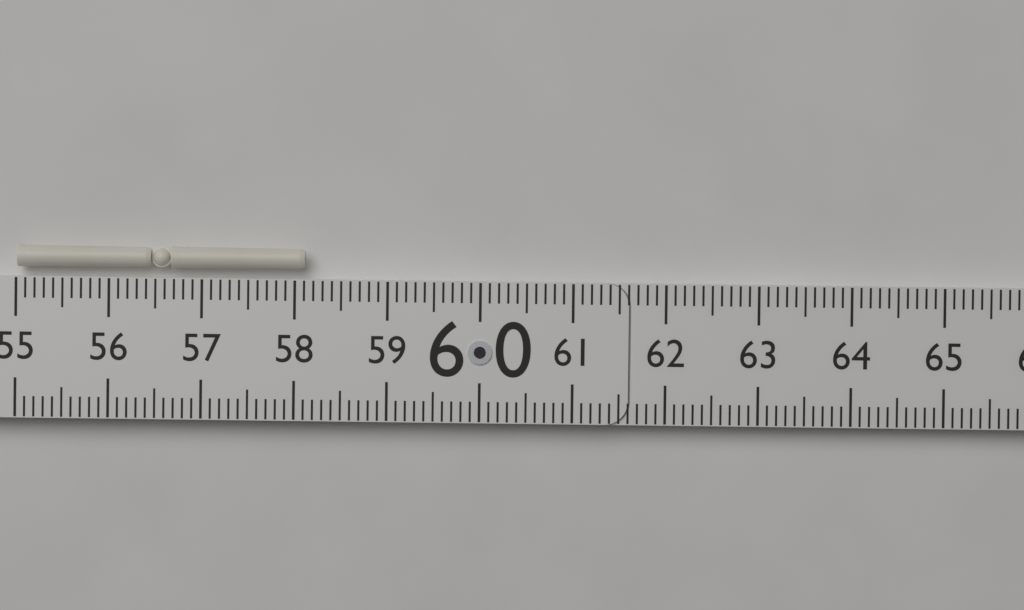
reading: 58.1 (no unit)
